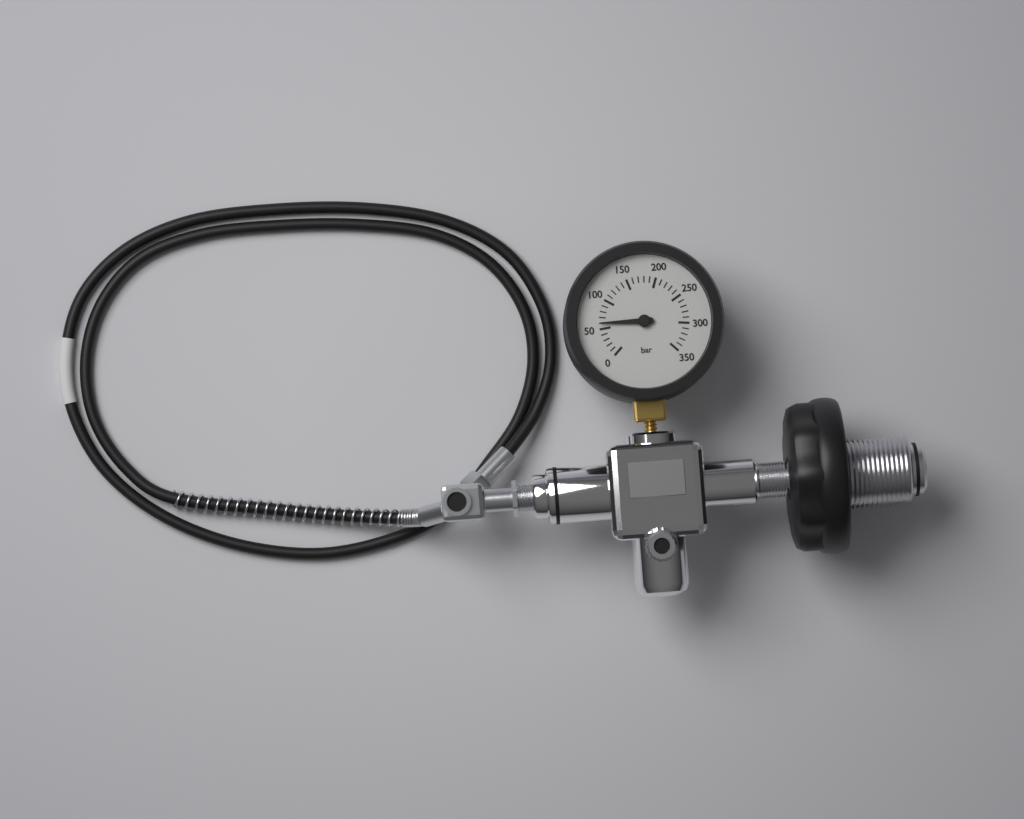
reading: 60 bar
